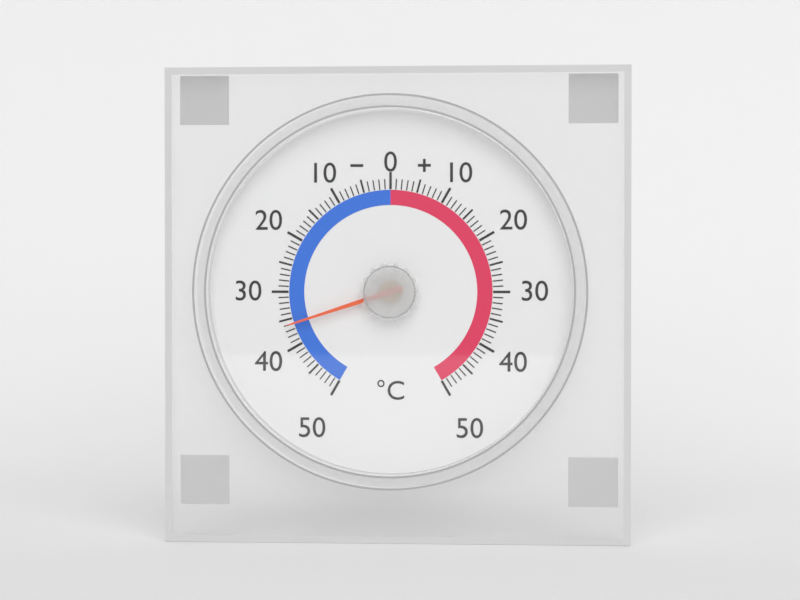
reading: -36 °C
